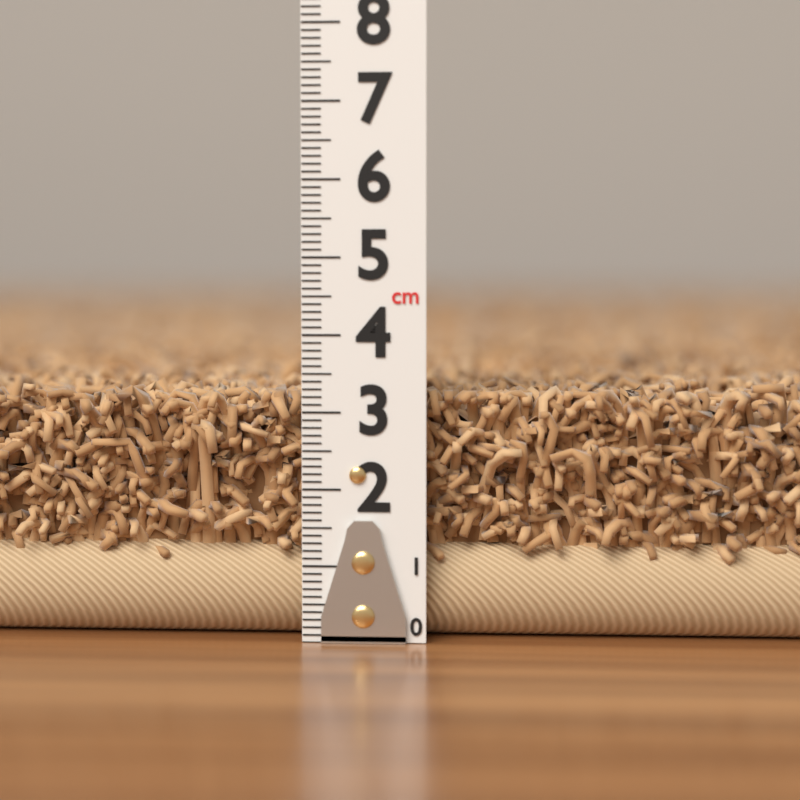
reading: 3.5 cm
